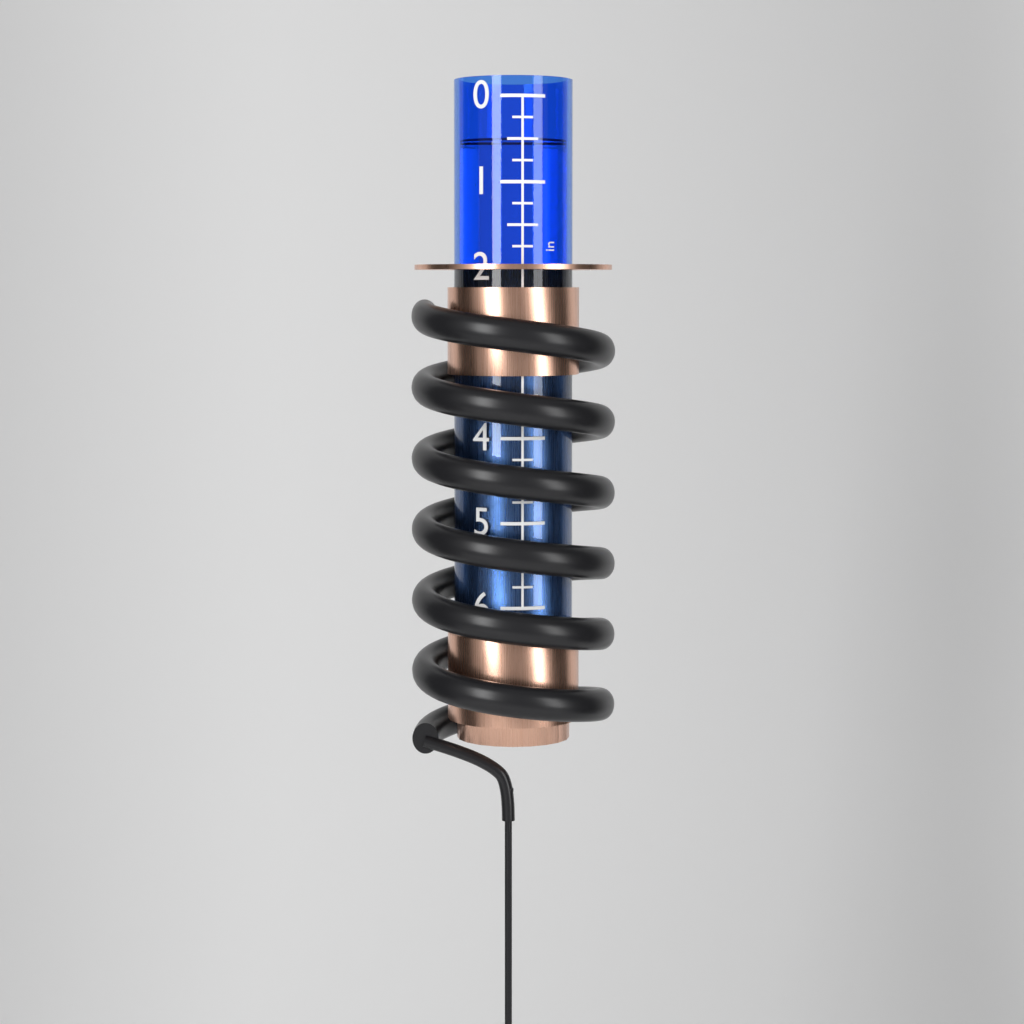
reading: 0.50 in
